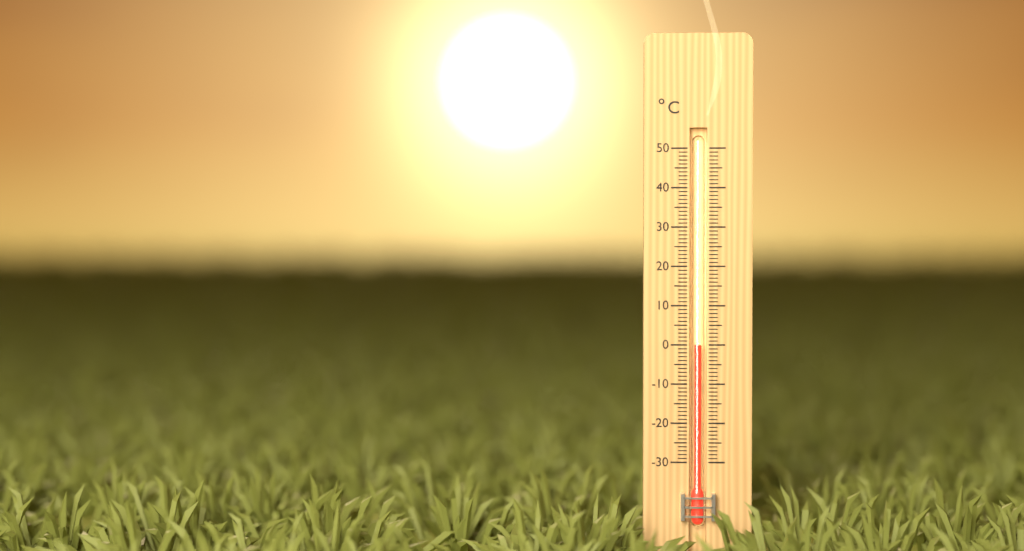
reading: 0 °C
